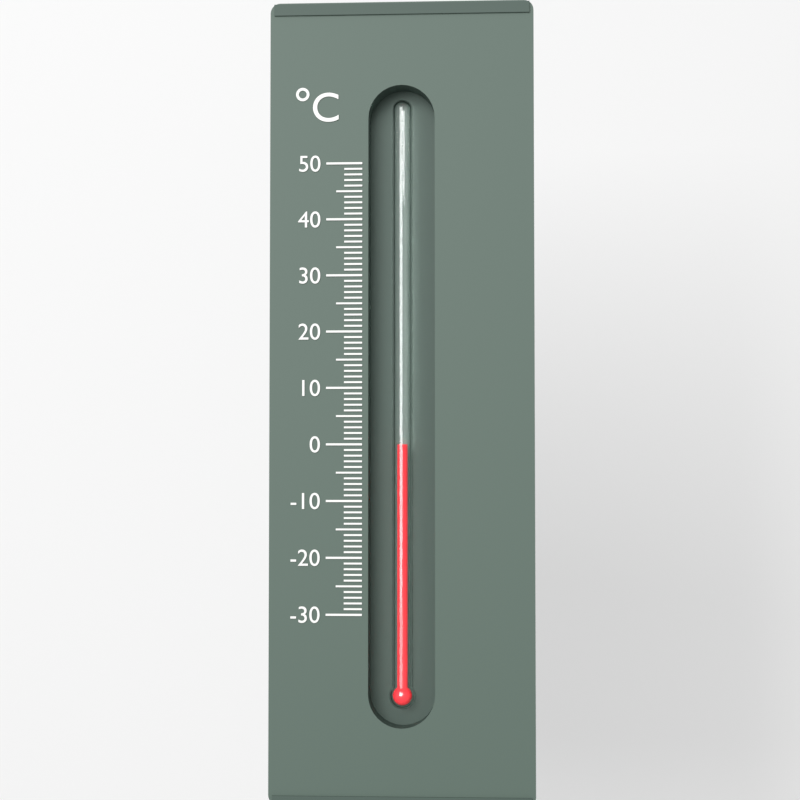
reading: 0 °C
